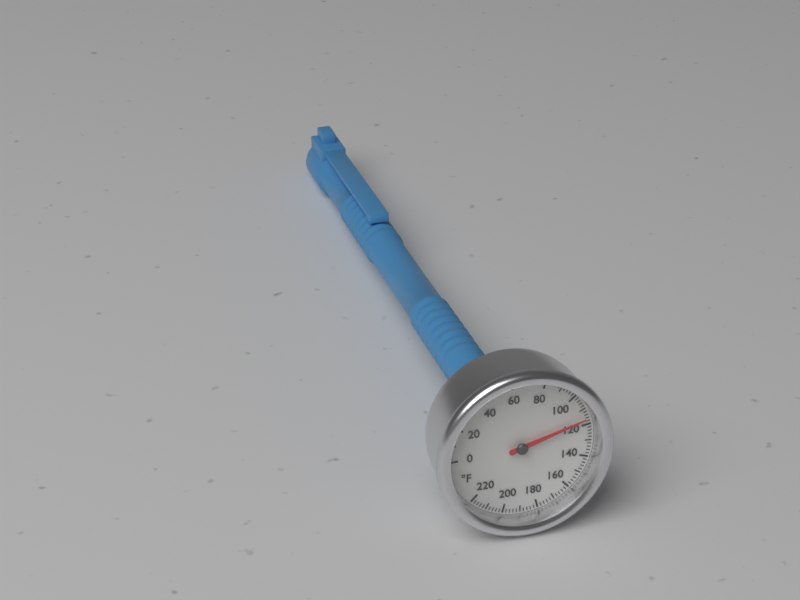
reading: 116 °F
